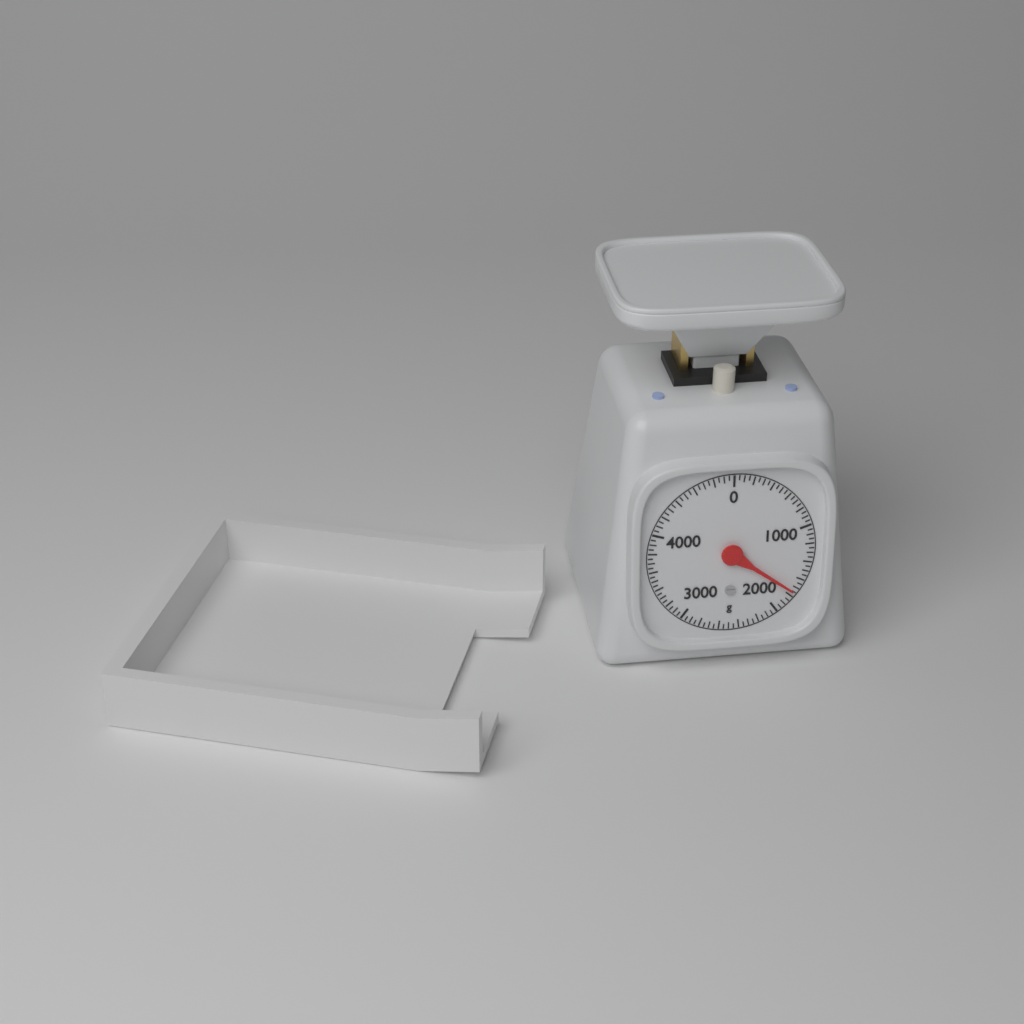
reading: 1750 g
